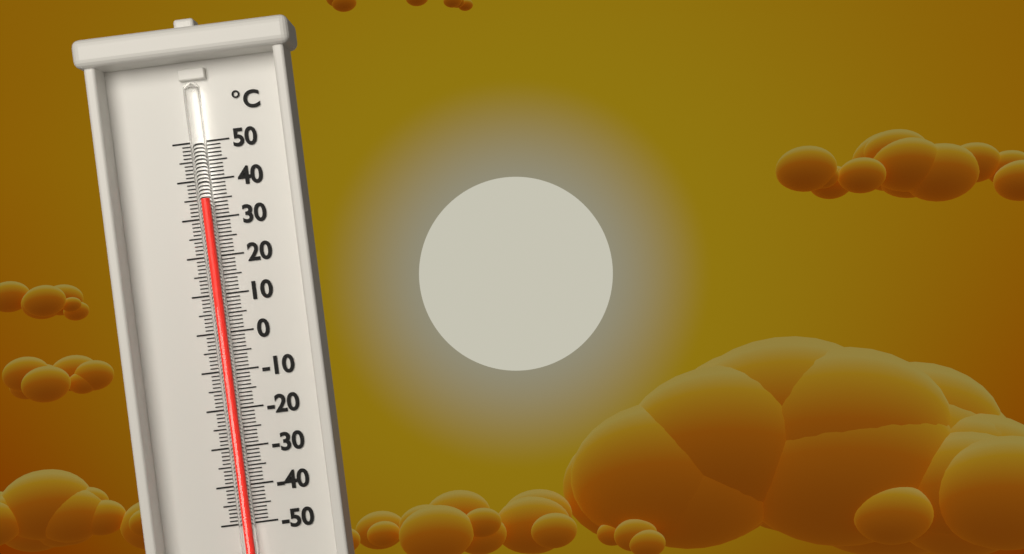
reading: 35 °C
